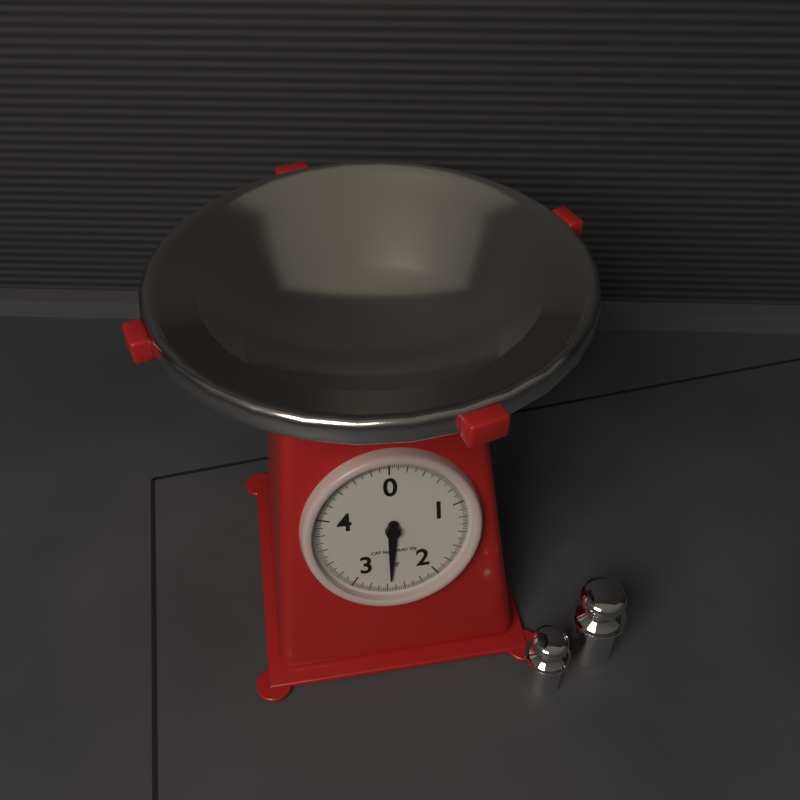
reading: 2.56 kg
